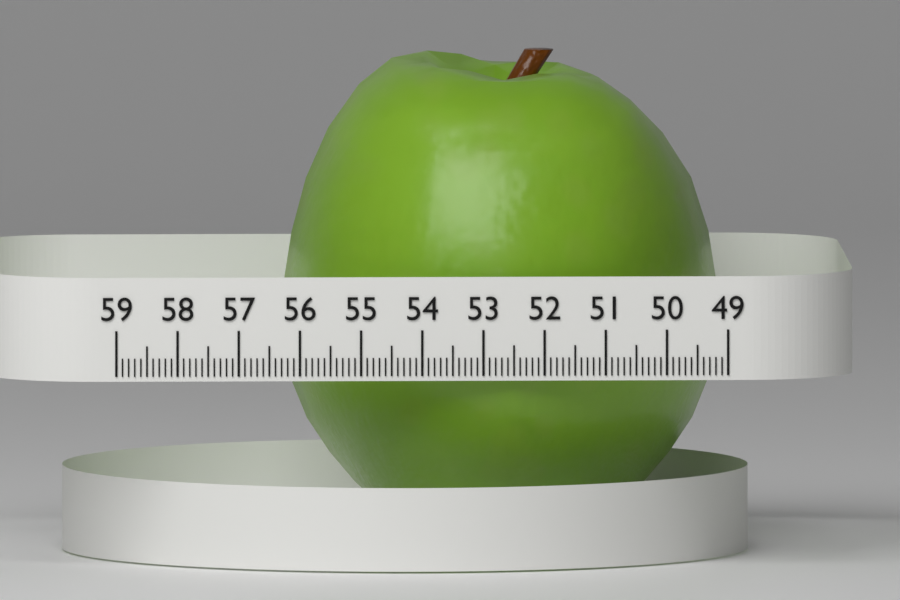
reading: 56.1 (no unit)
